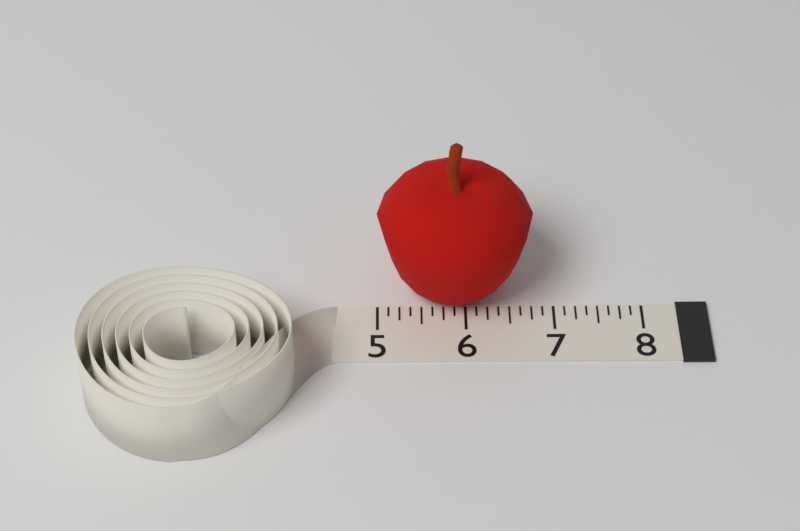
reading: 6.750 (no unit)
